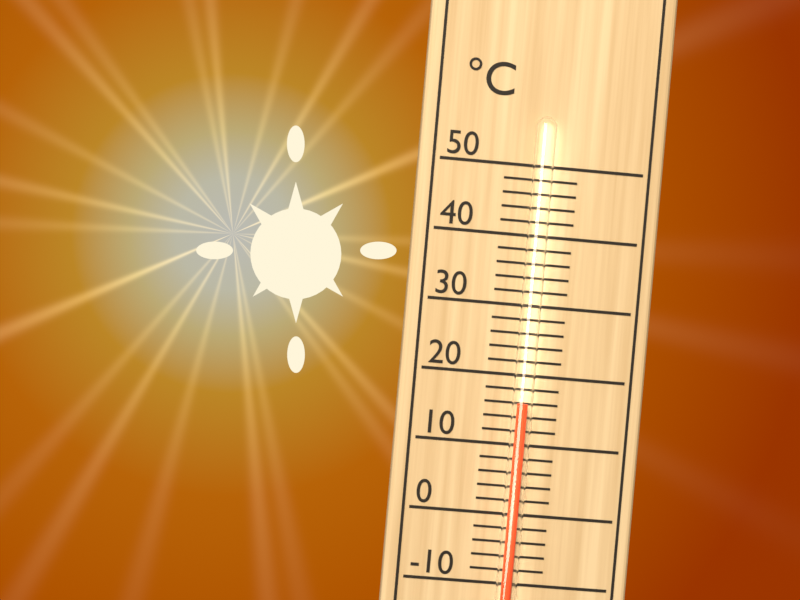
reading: 16 °C
